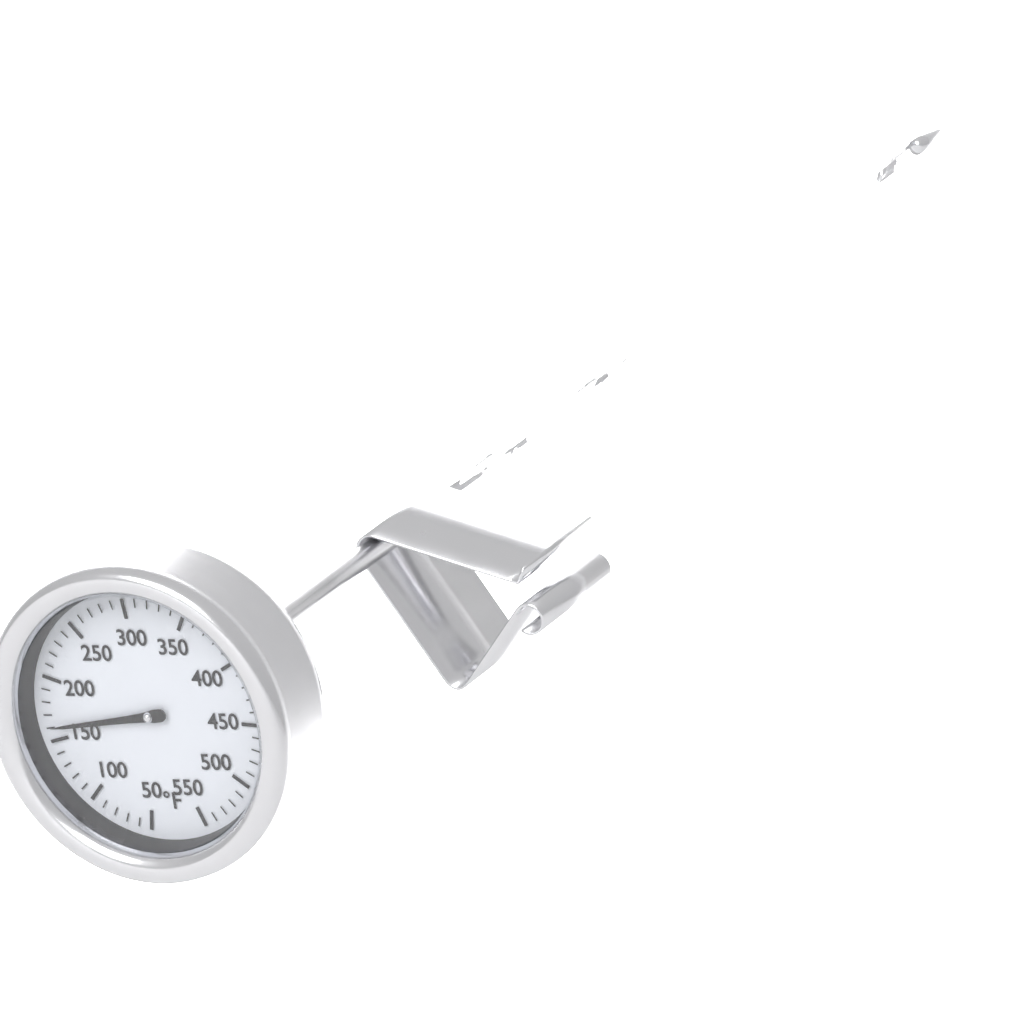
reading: 160 °F
